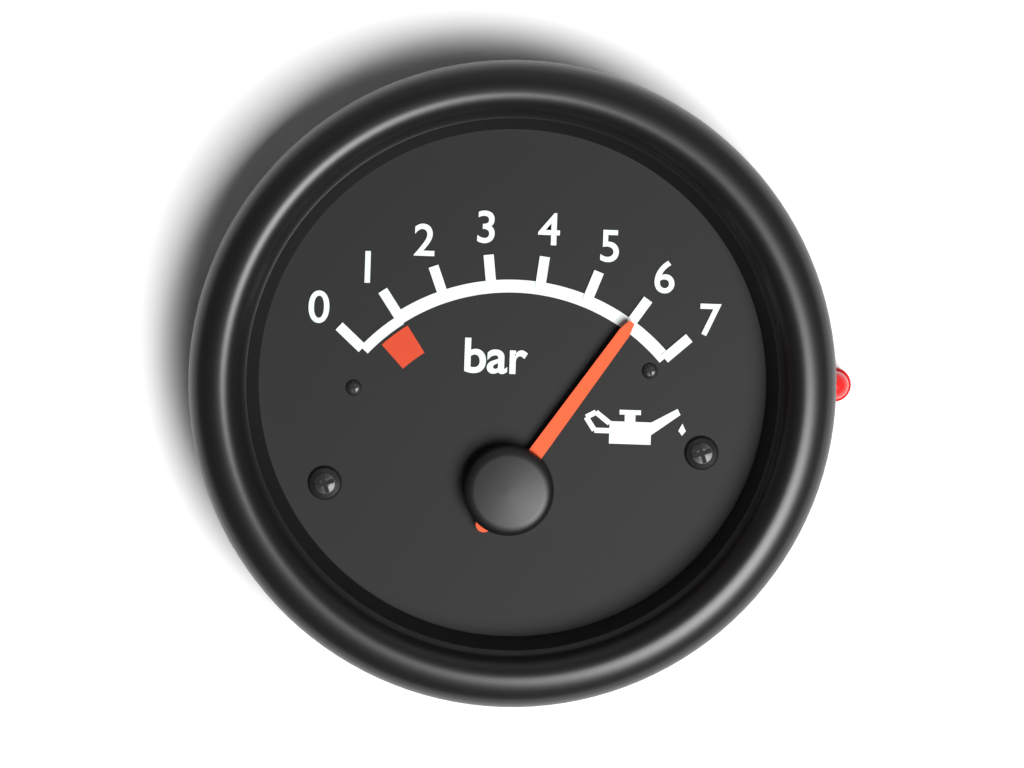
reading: 6 bar
